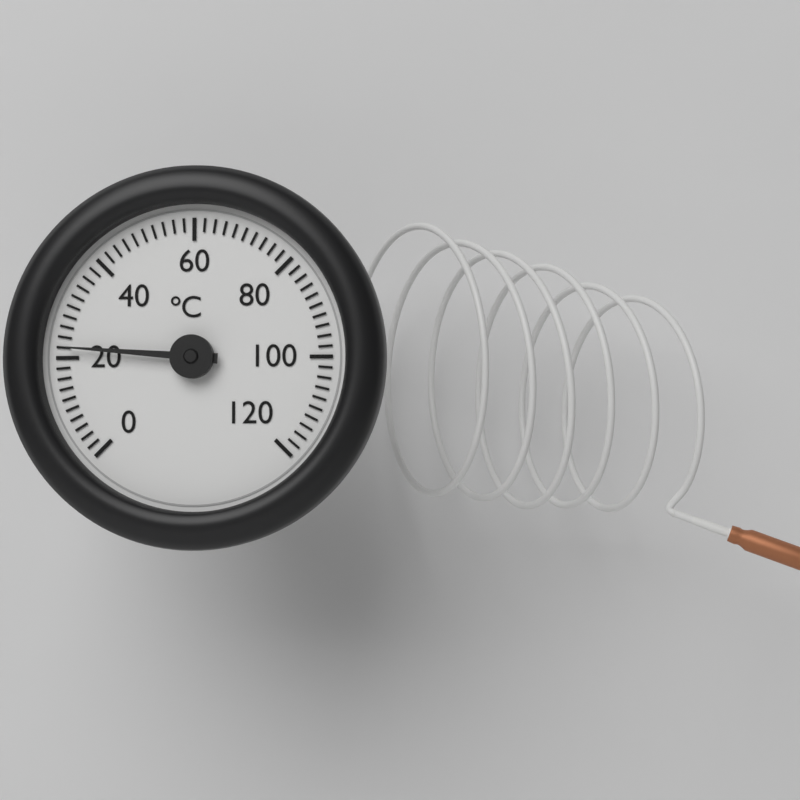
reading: 22 °C
